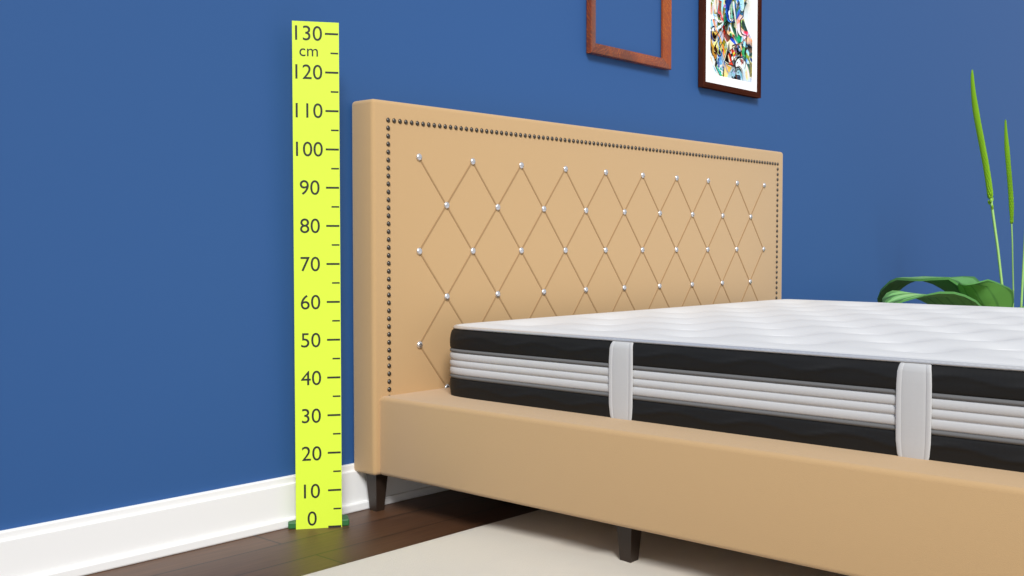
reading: 115 cm
